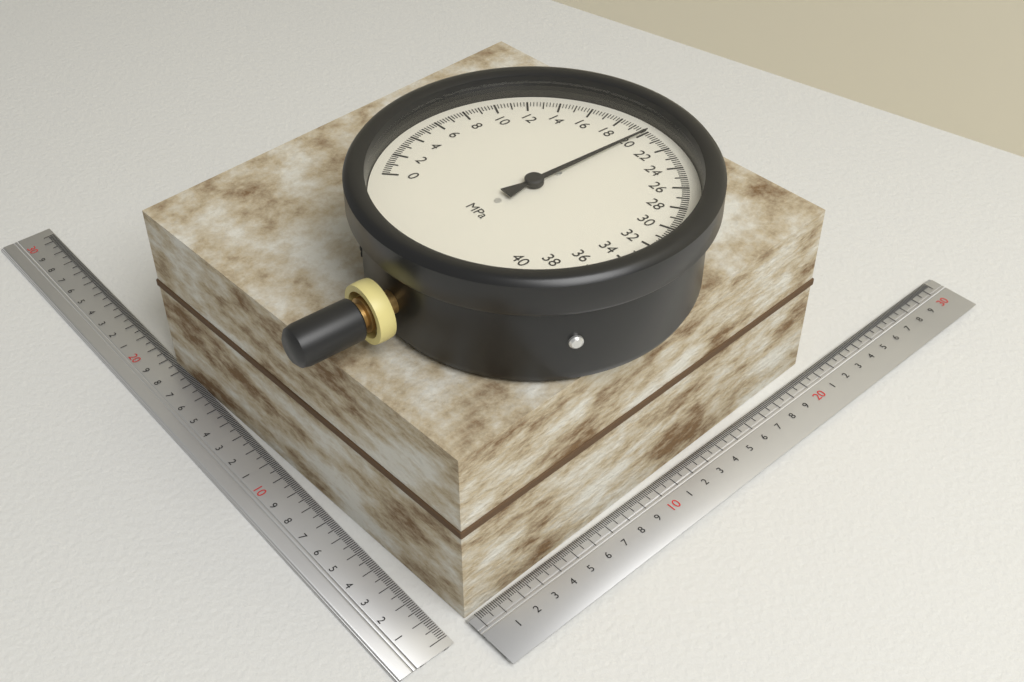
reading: 20.0 MPa
